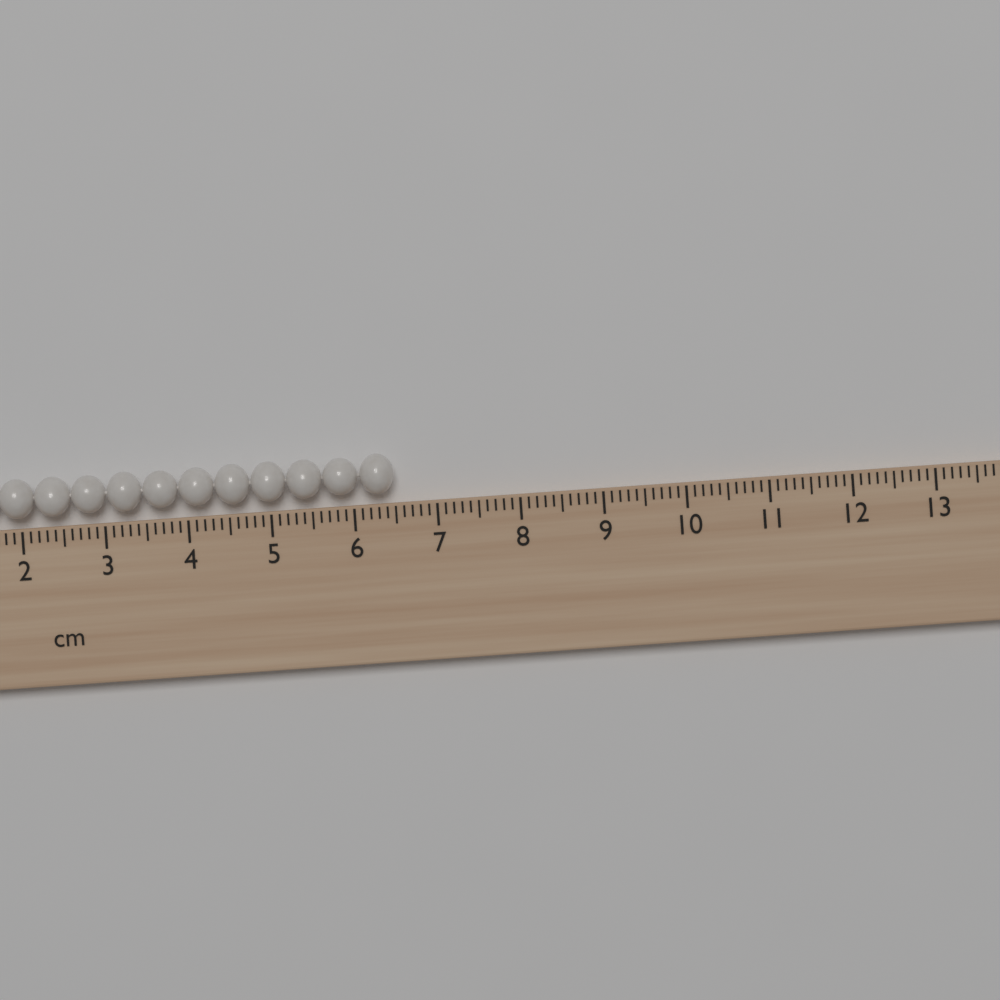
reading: 6.5 cm
